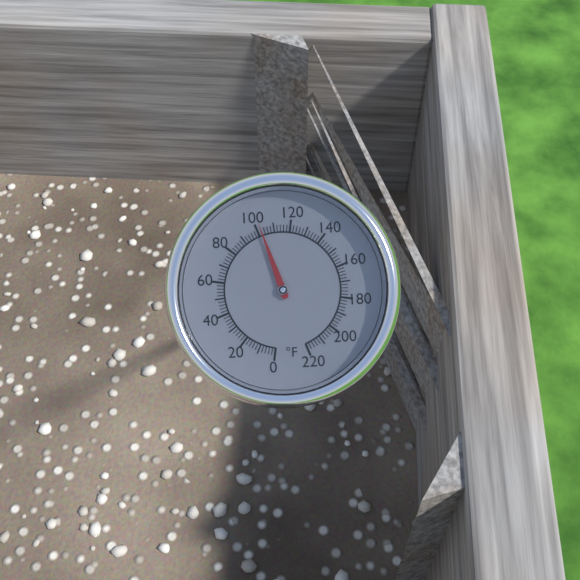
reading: 102 °F
